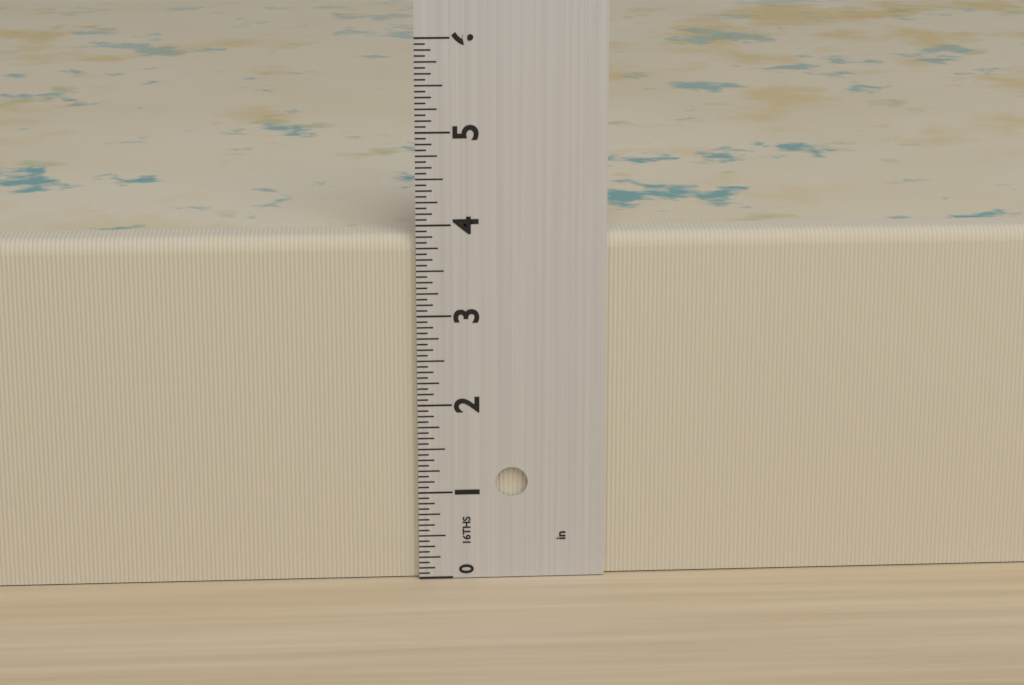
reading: 3.8750 in
